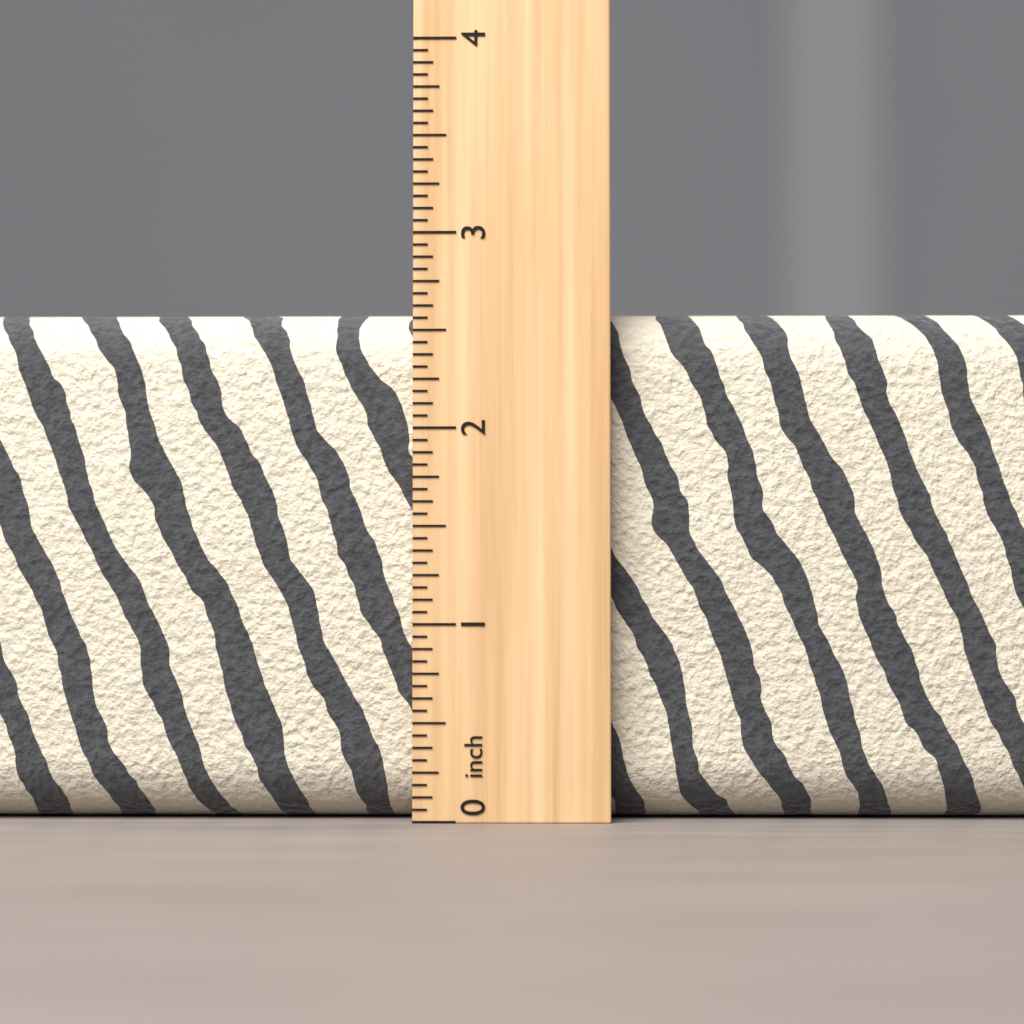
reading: 2.6250 inch
